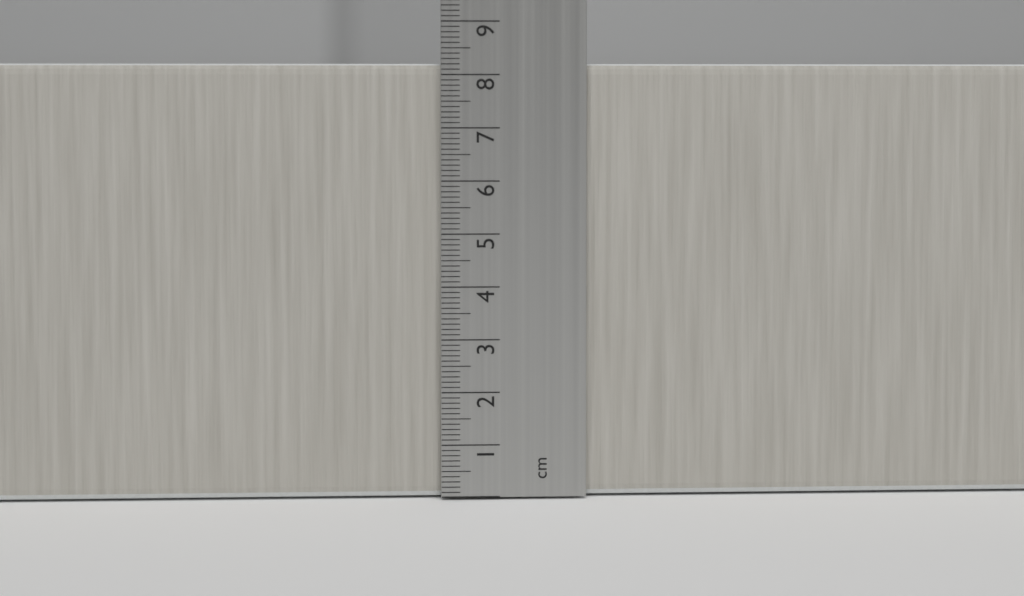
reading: 8.2 cm
